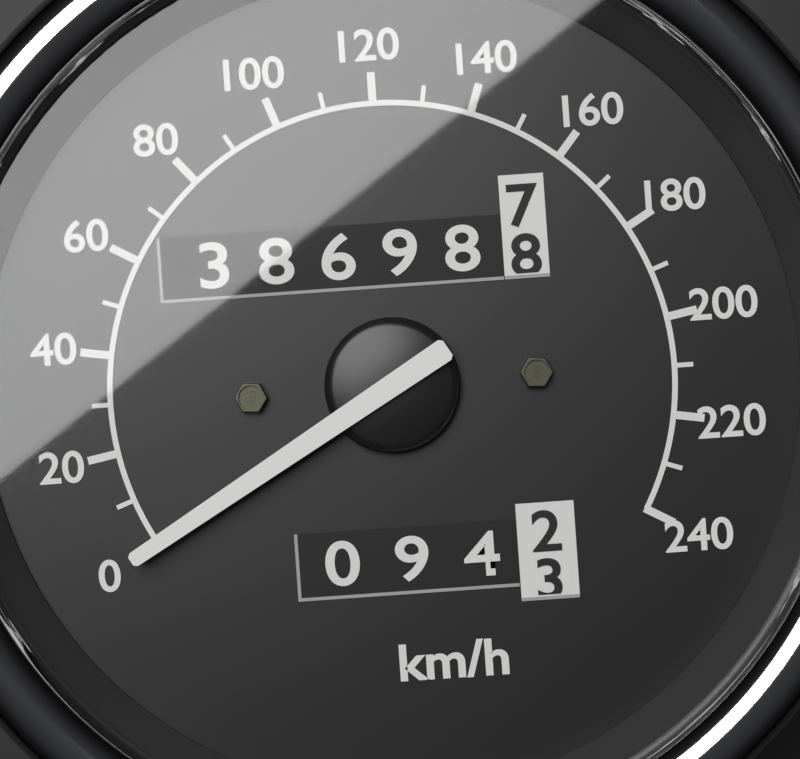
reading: 0 km/h
